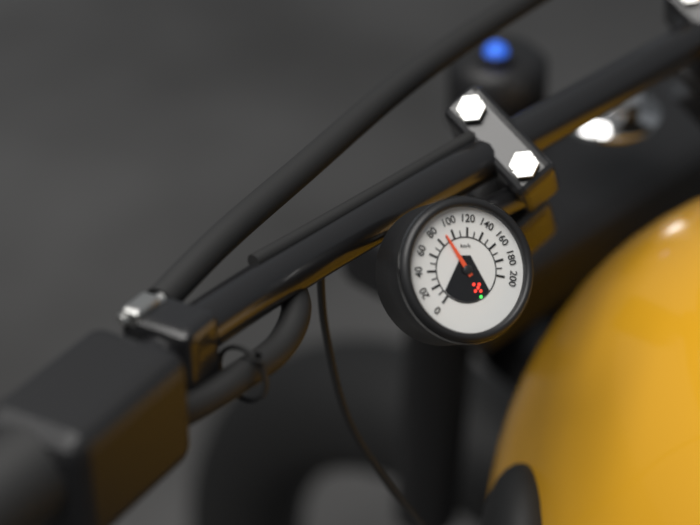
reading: 90 km/h
